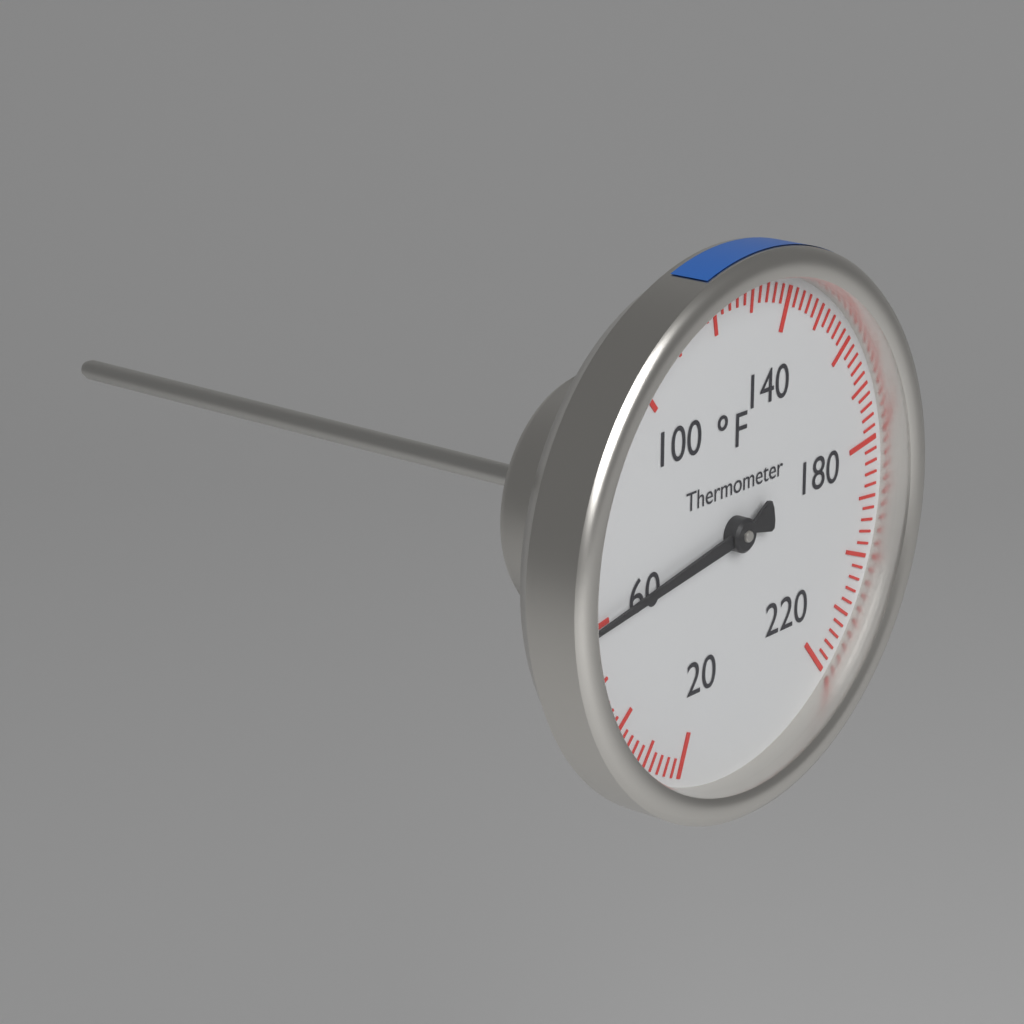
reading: 60 °F
